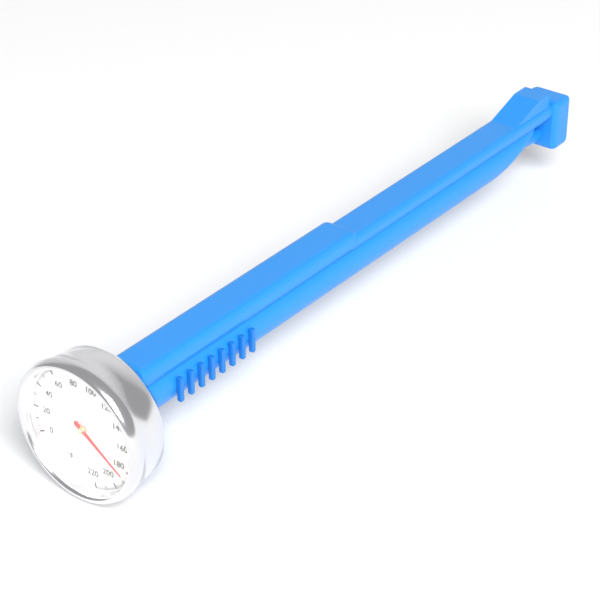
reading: 186 °F
